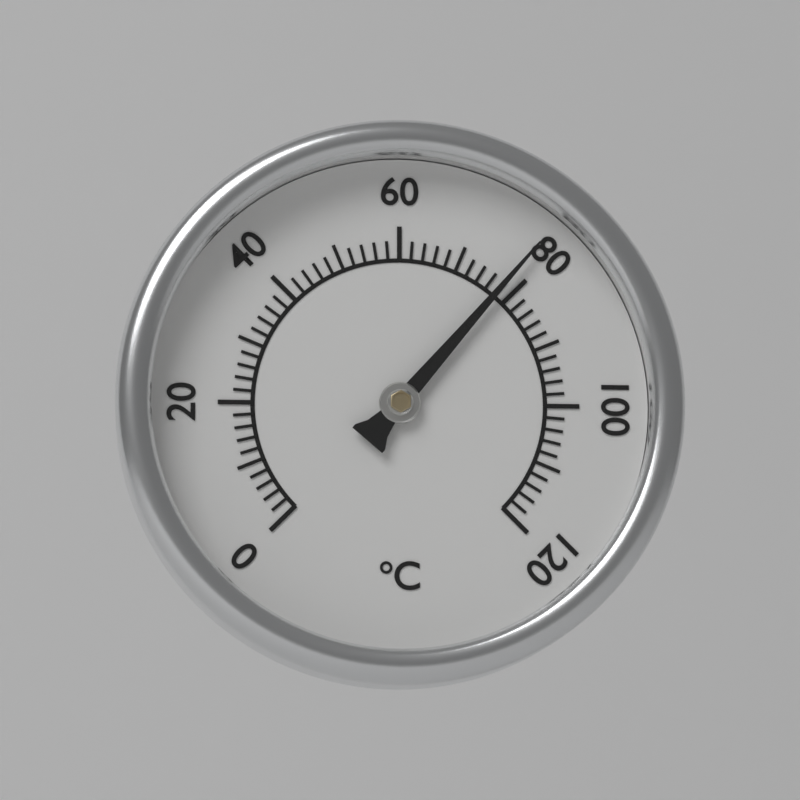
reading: 78 °C
